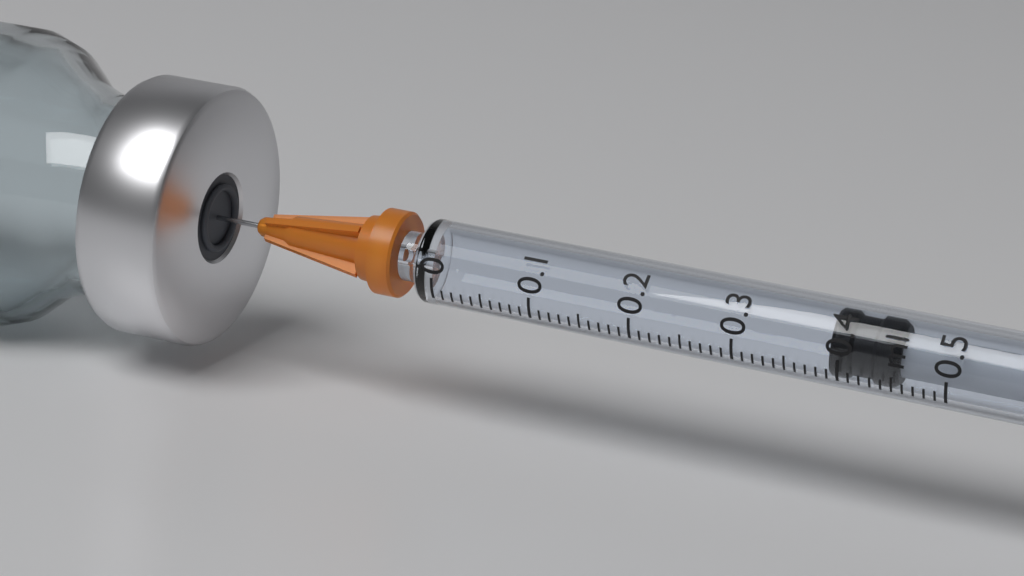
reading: 0.39 ml
